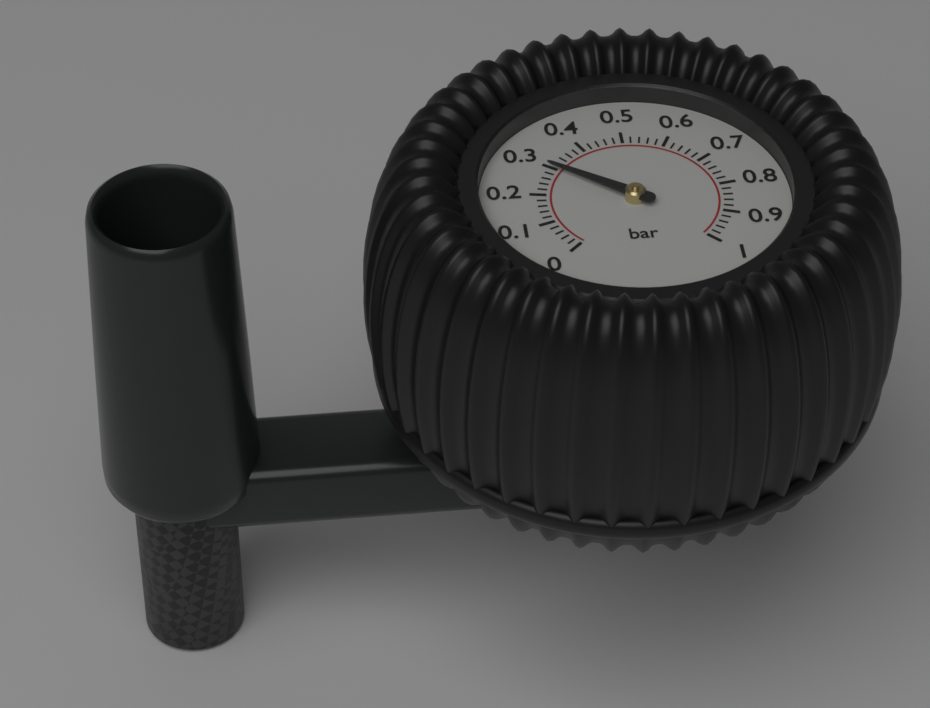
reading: 0.30 bar
